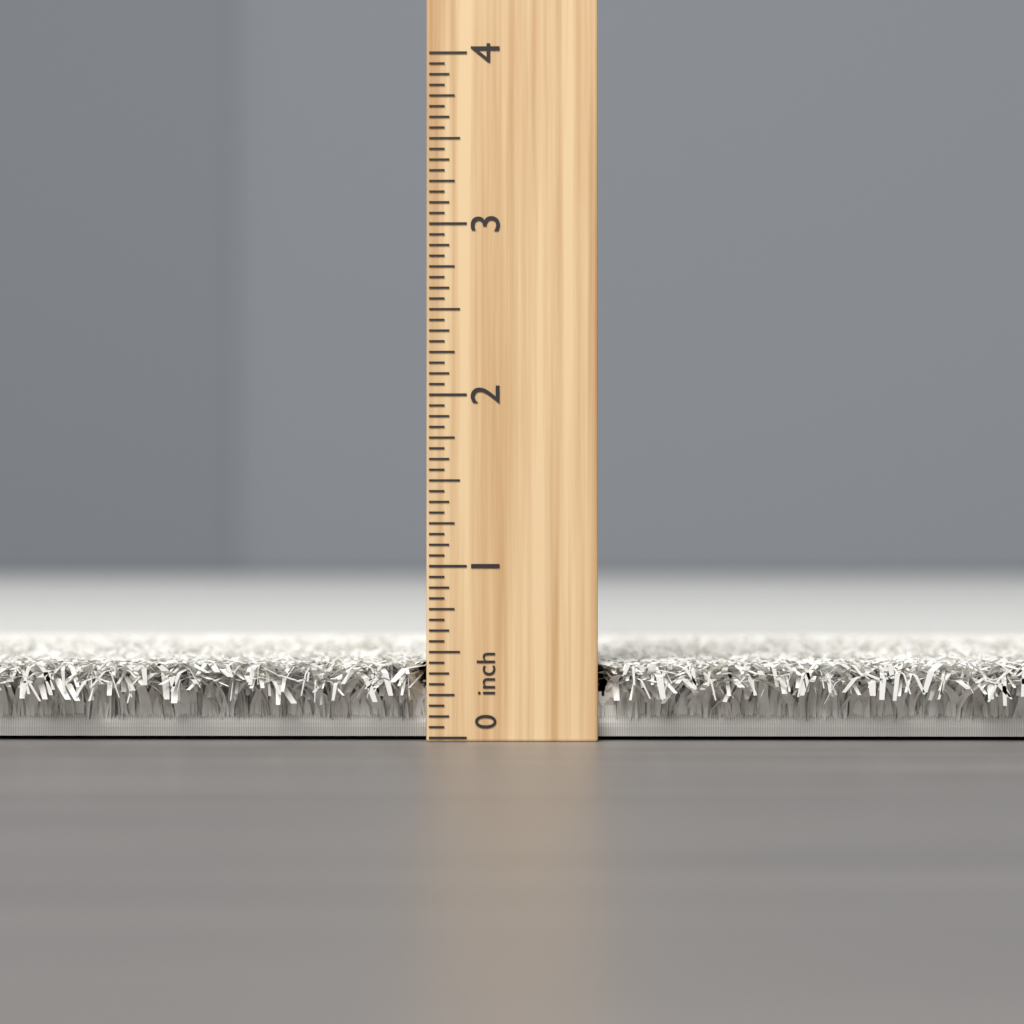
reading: 0.4375 inch
